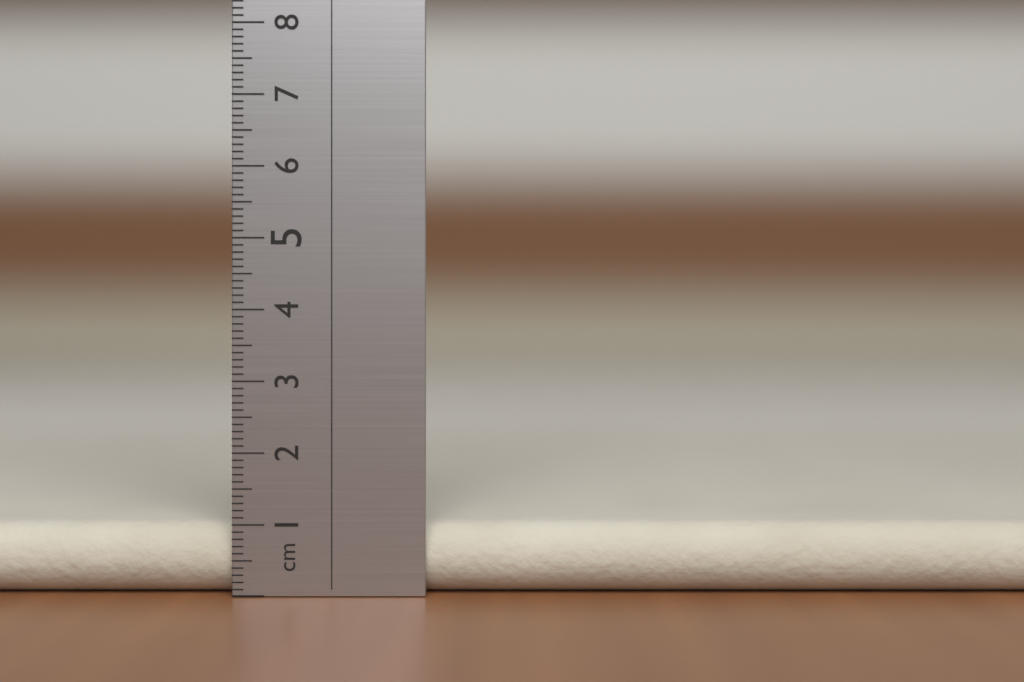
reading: 1.0 cm
